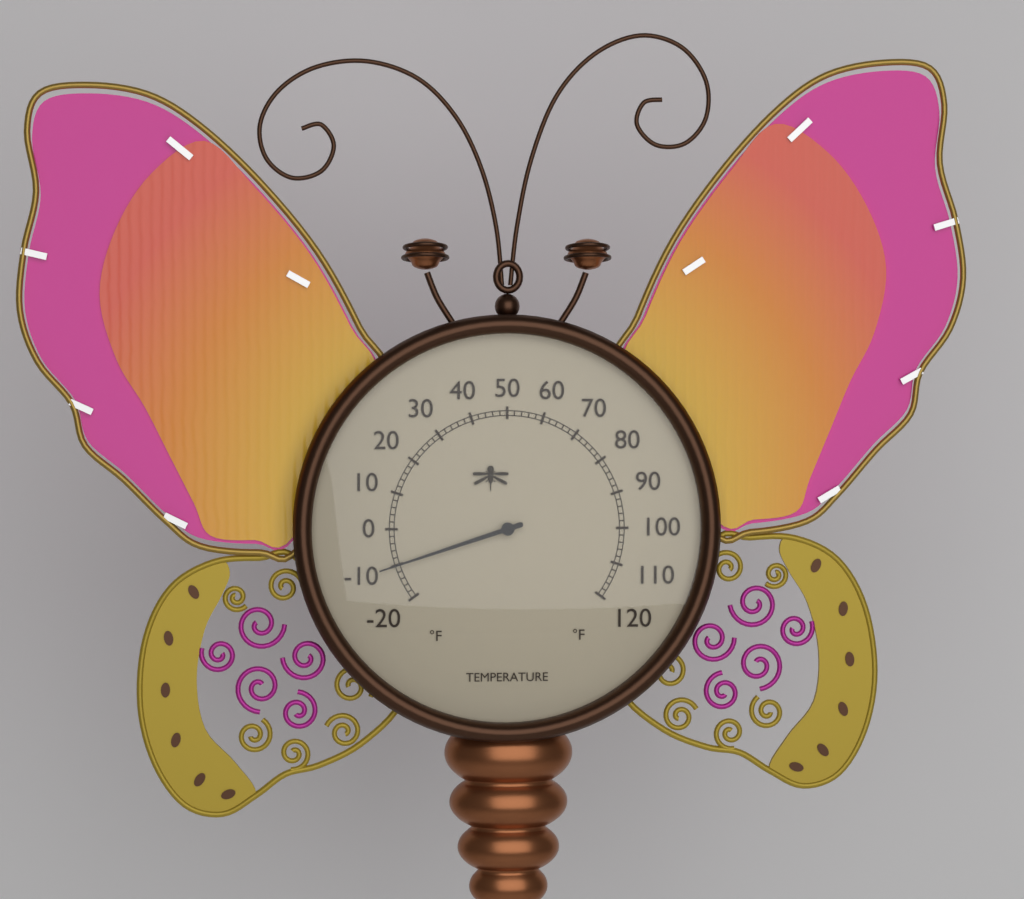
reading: -10 °F
